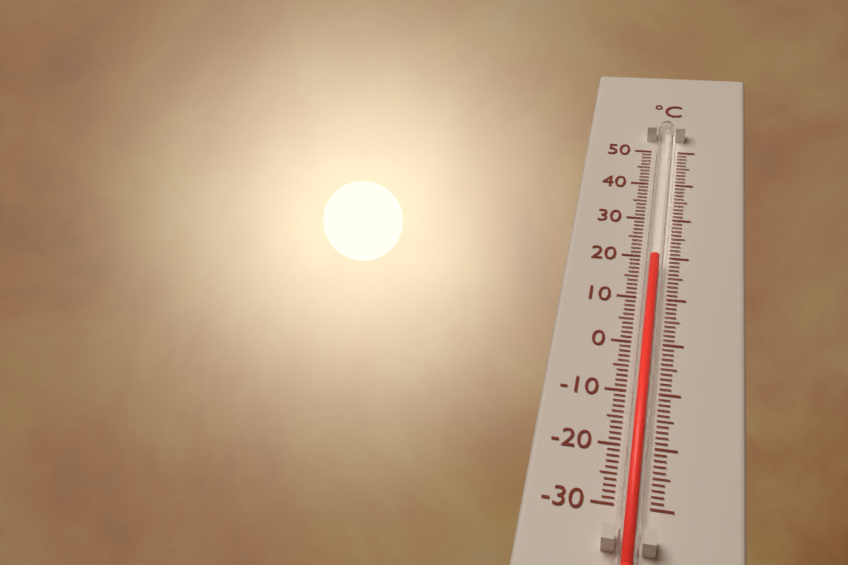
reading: 18 °C
